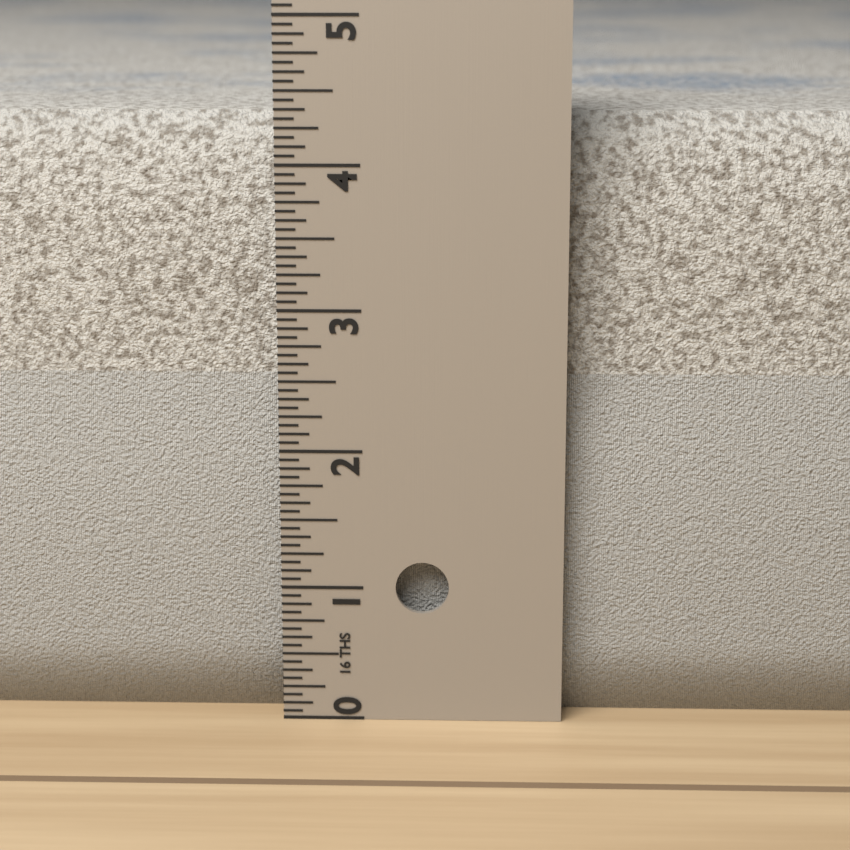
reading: 4.3125 in
